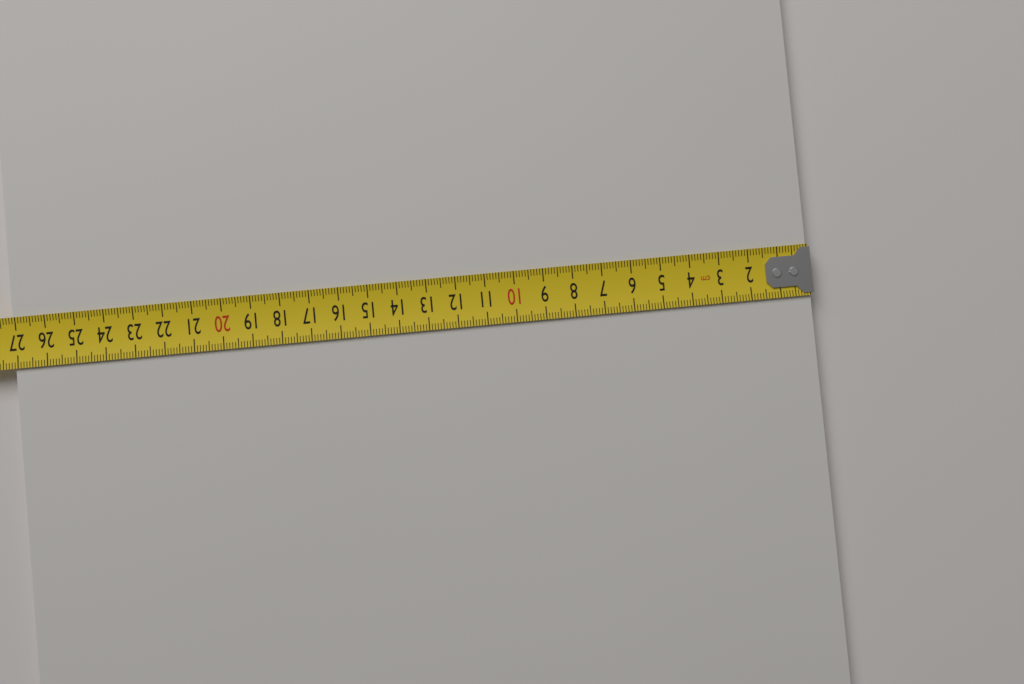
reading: 27.1 cm
